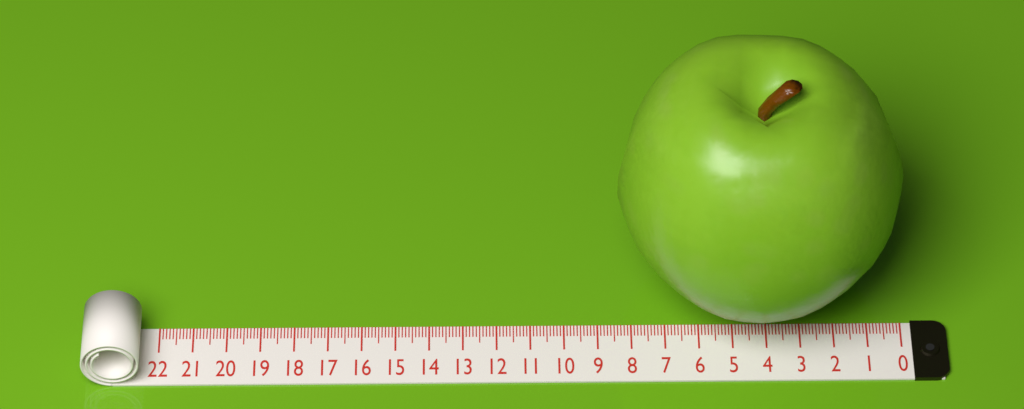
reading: 8.4 (no unit)
